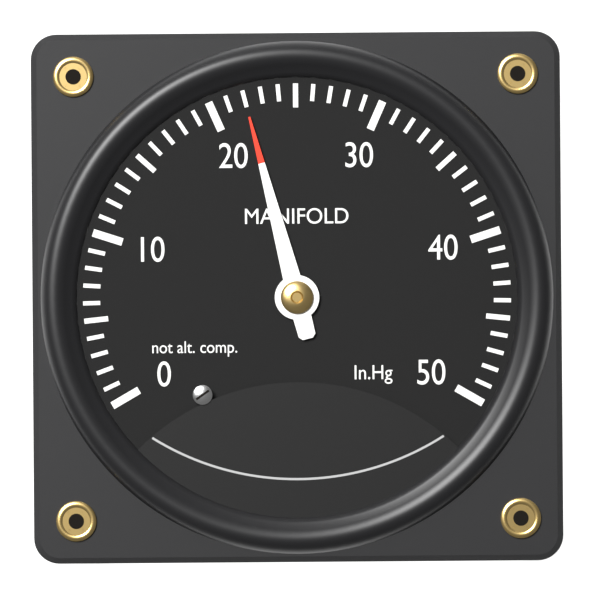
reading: 22 inHg
